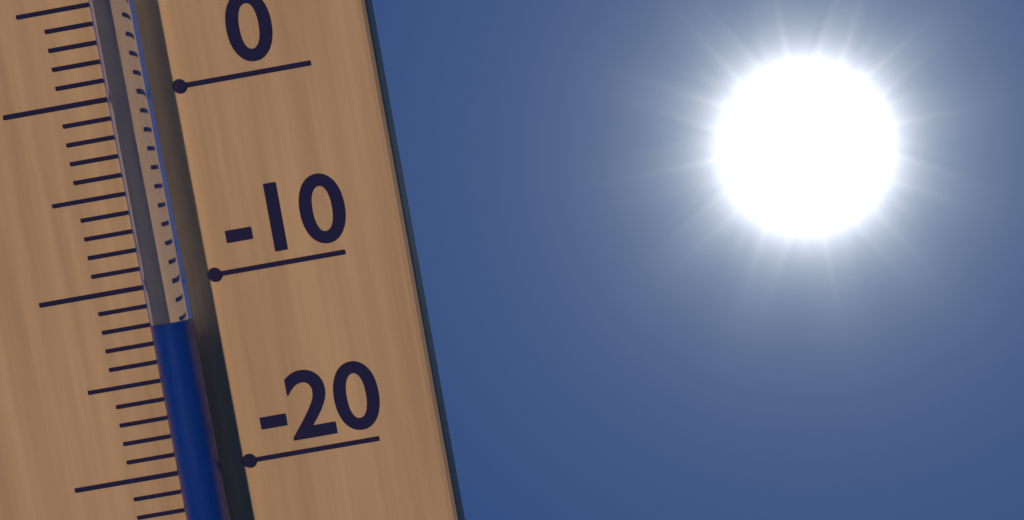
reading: -12 °C
